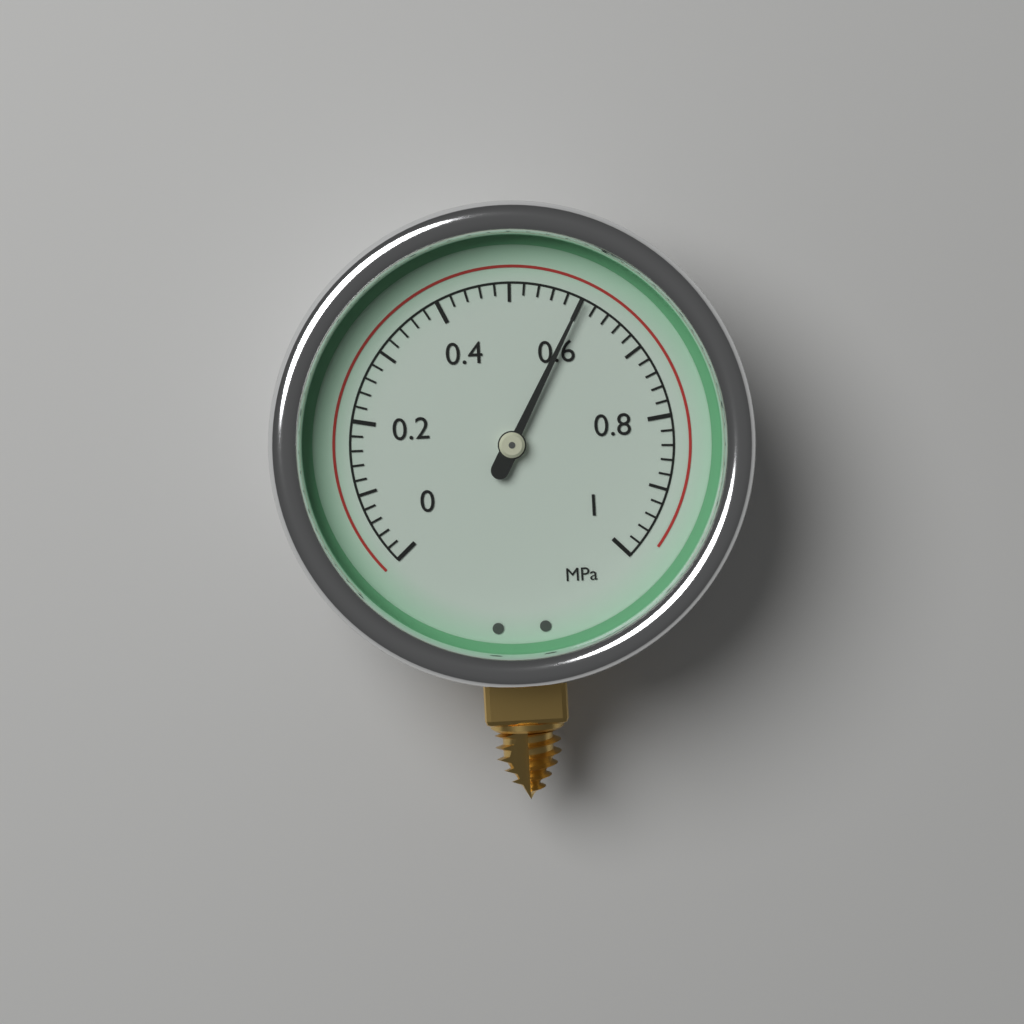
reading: 0.60 MPa
